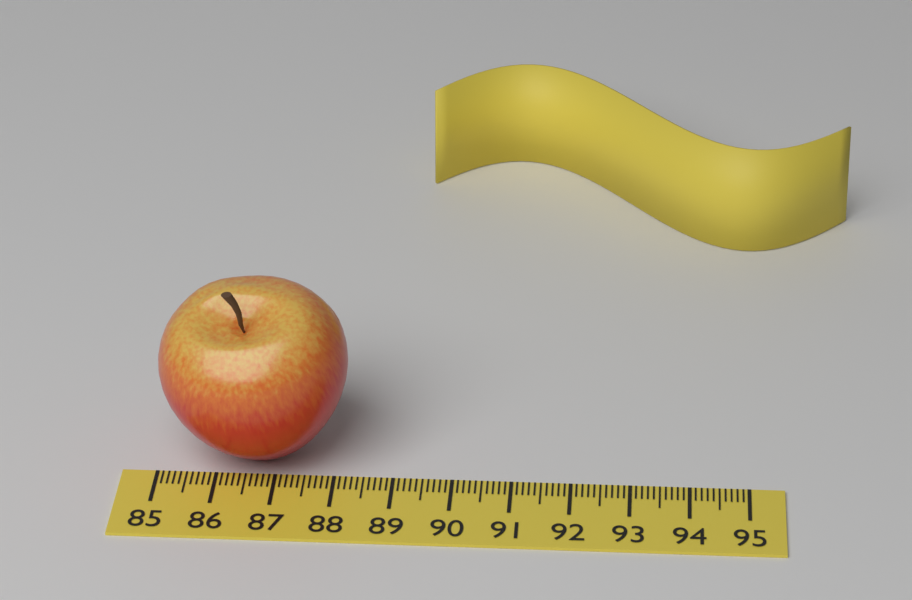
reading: 88.2 (no unit)
